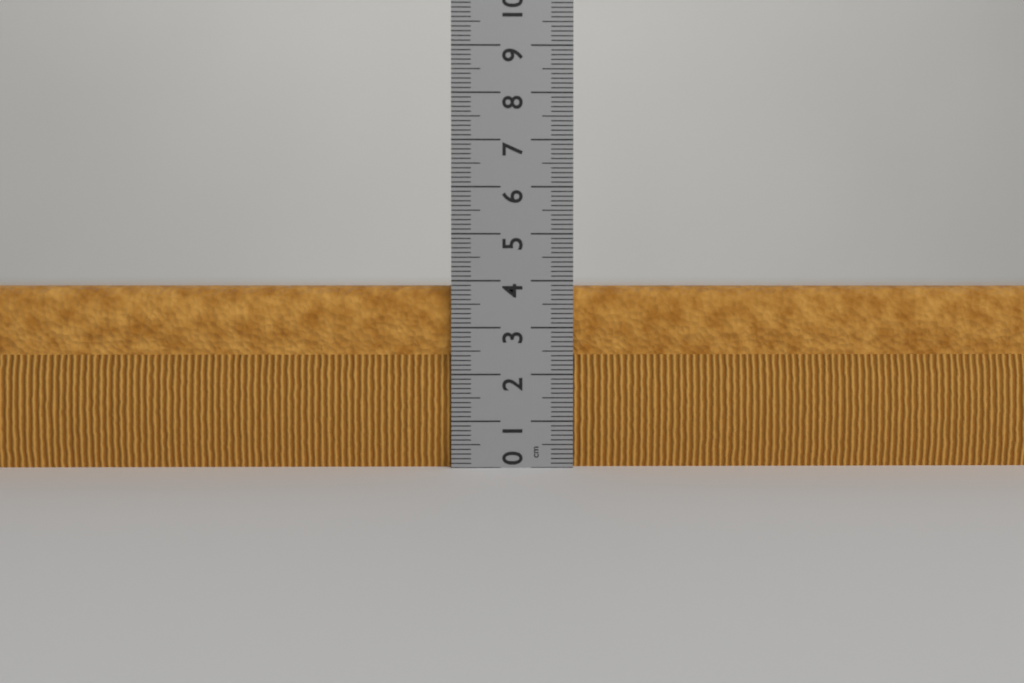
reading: 3.9 cm
